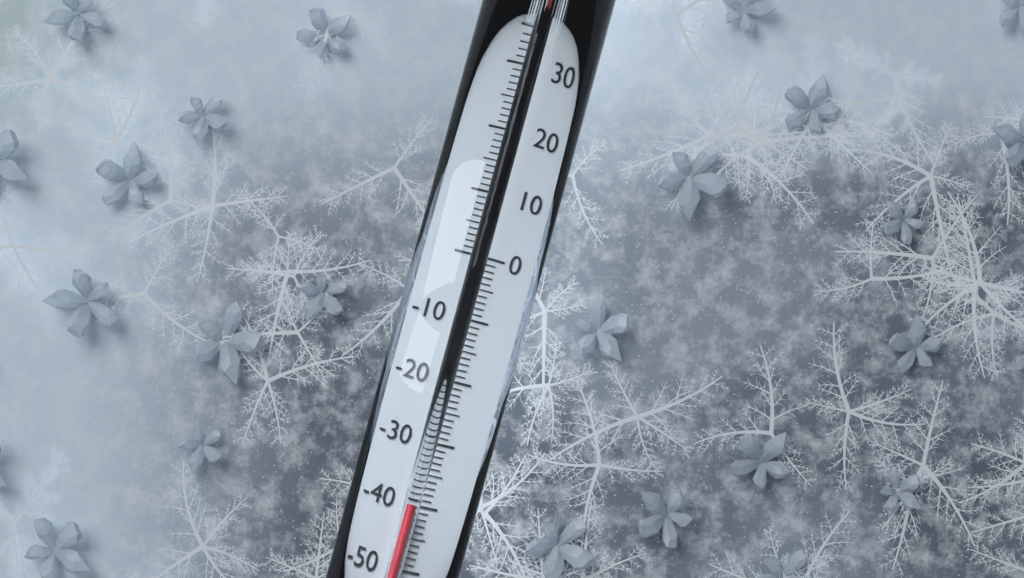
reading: -41 (no unit)
